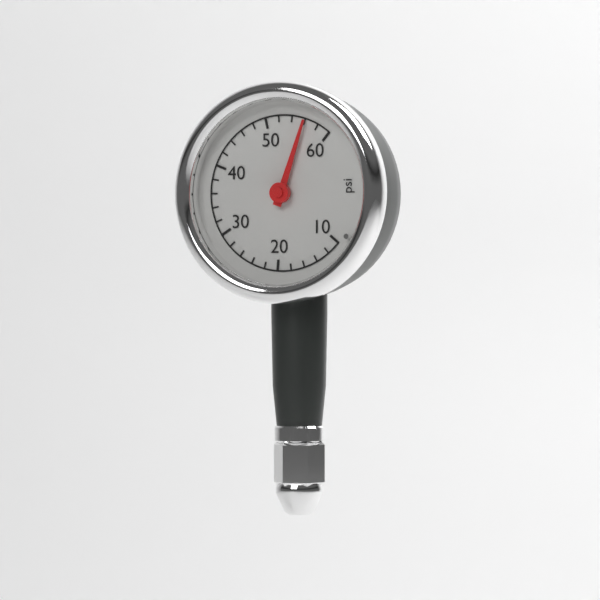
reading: 56 psi
